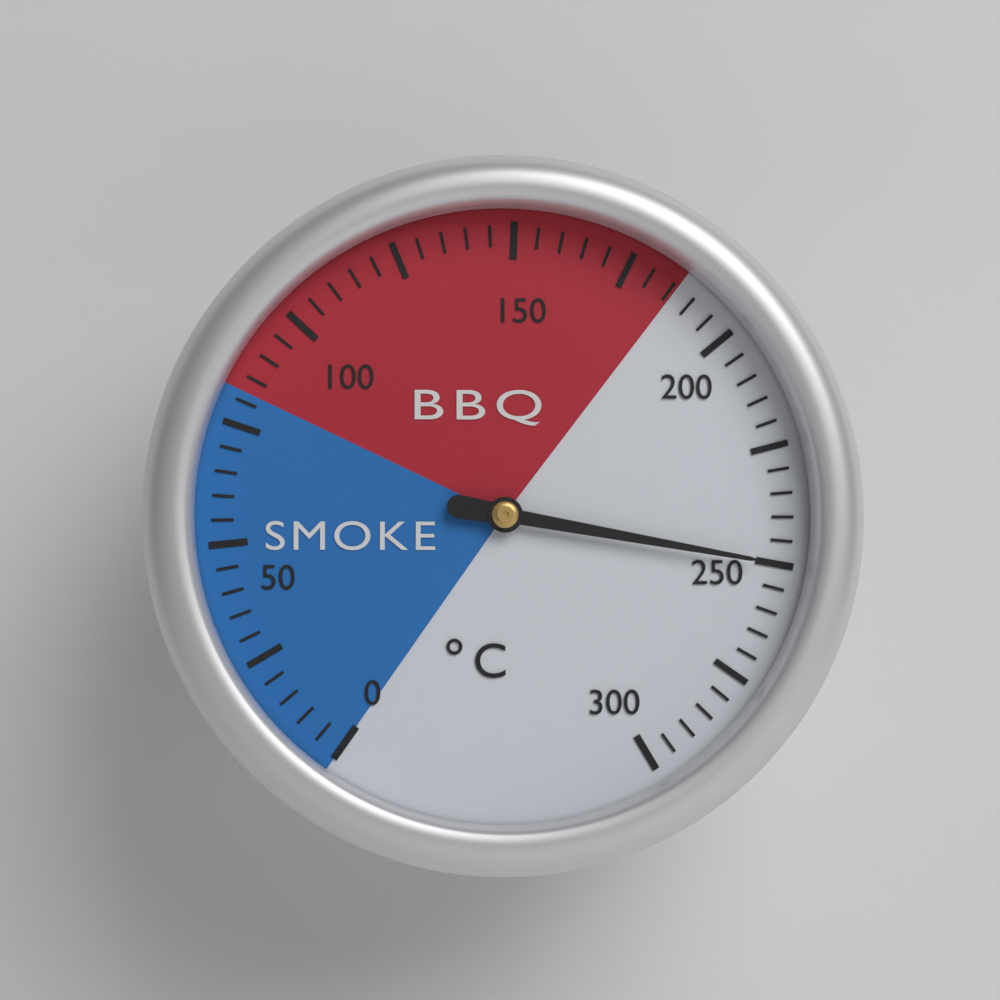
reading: 250 °C
